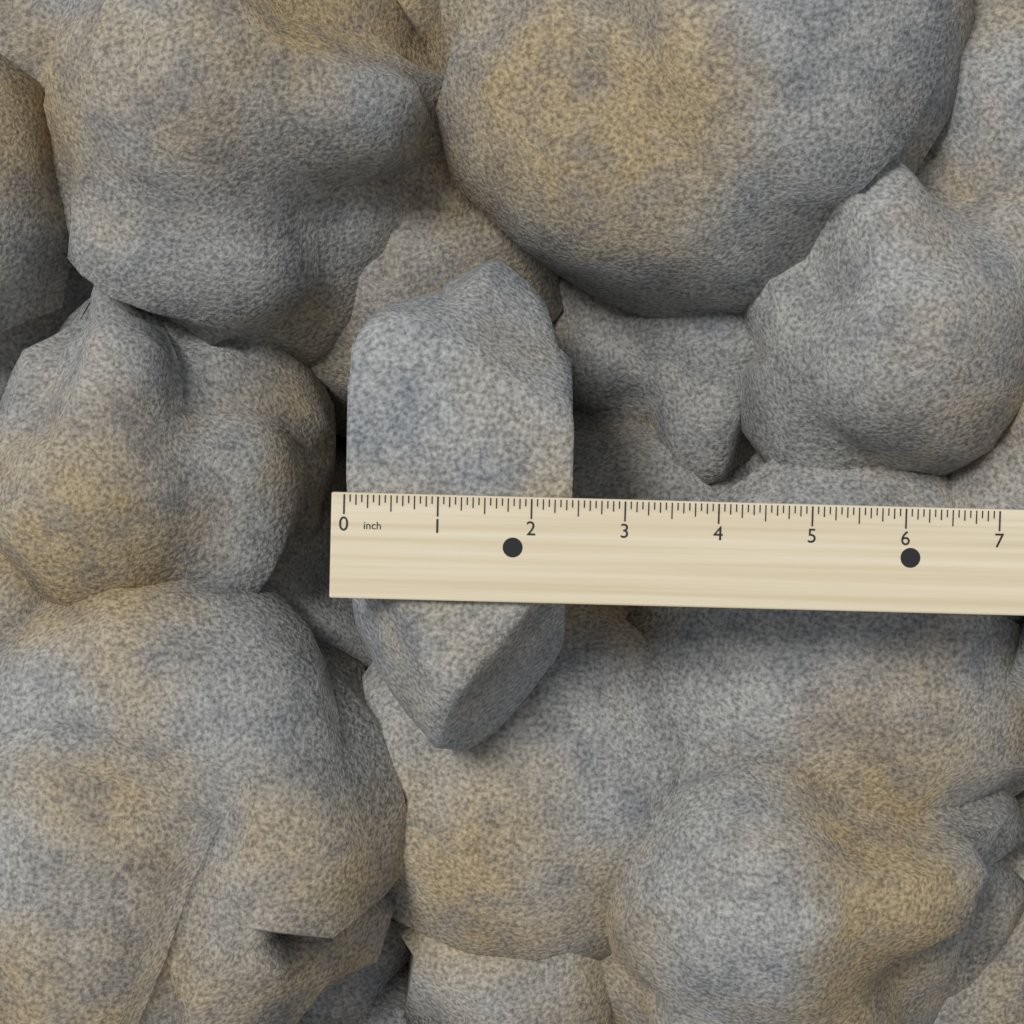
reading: 2.4375 inch
